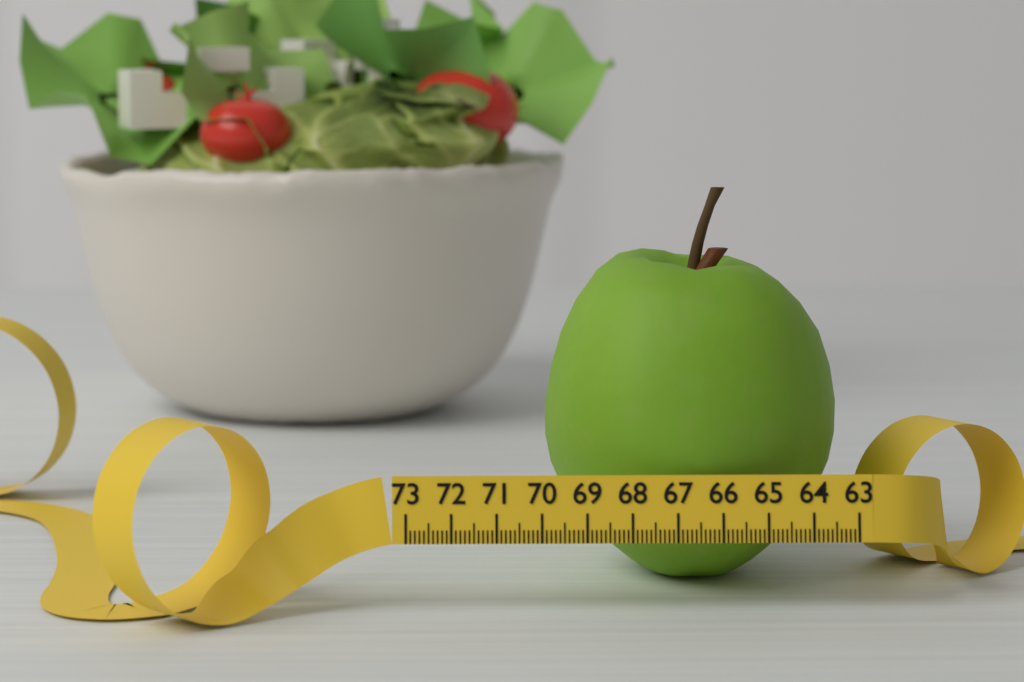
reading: 69.8 (no unit)
